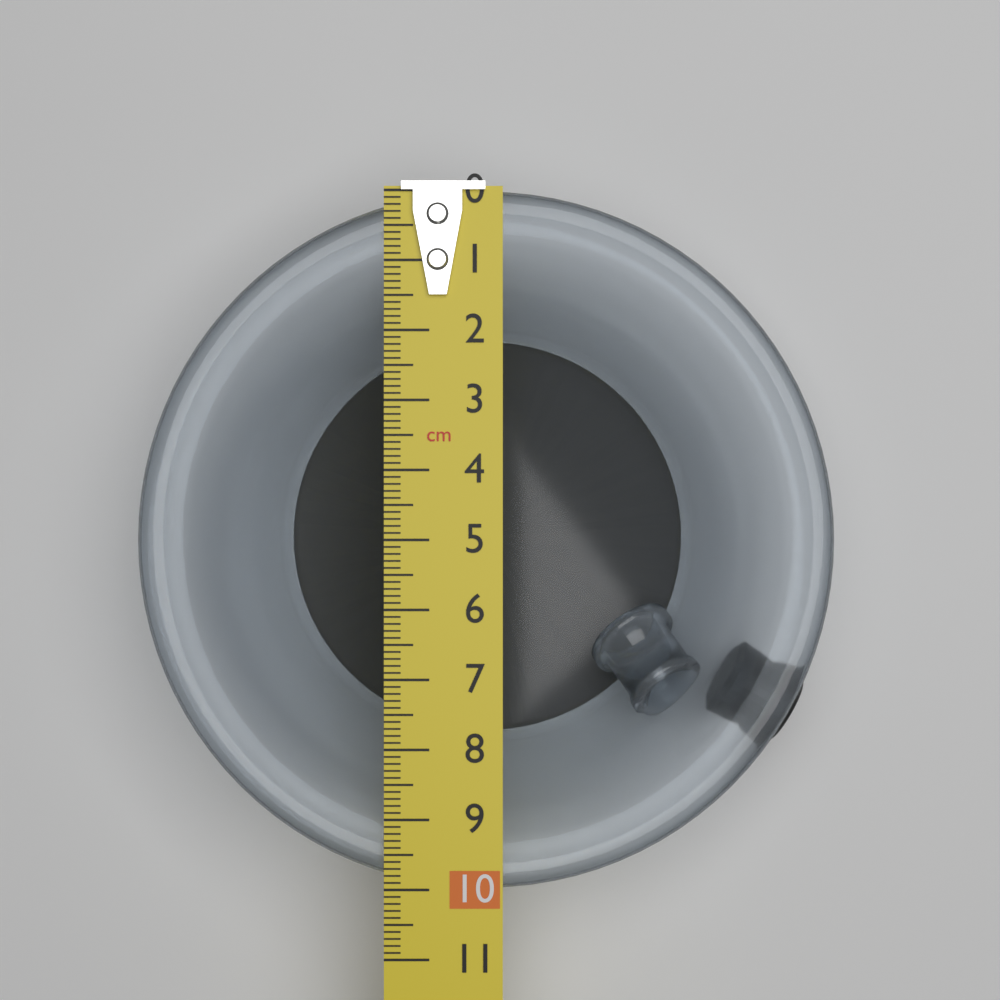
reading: 10.0 cm
